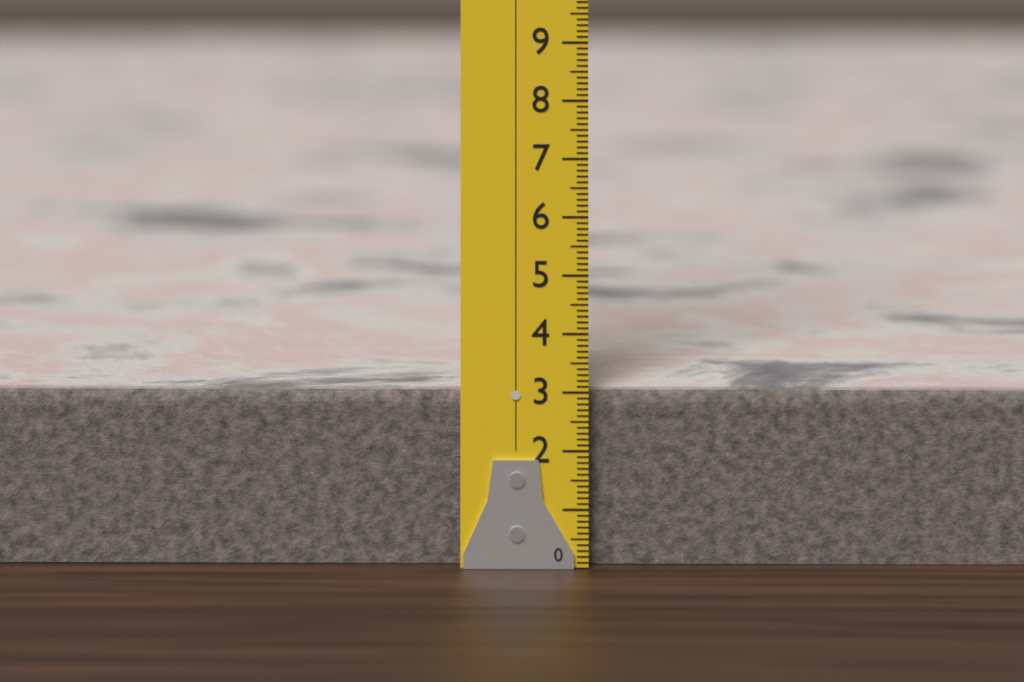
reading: 3.0 (no unit)
